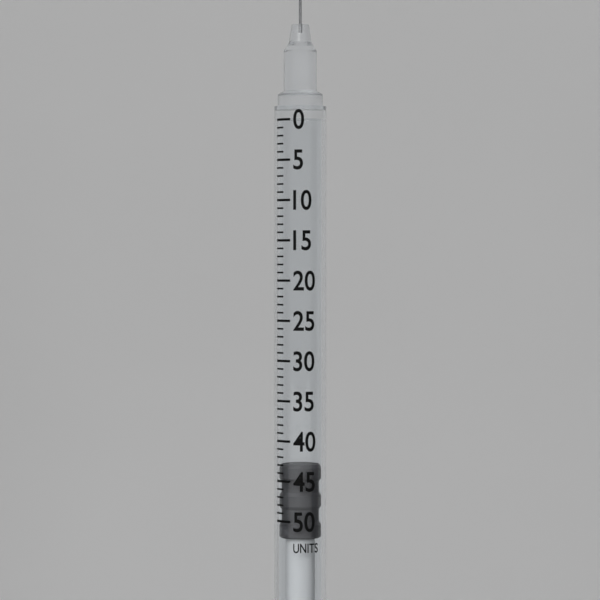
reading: 43 units
